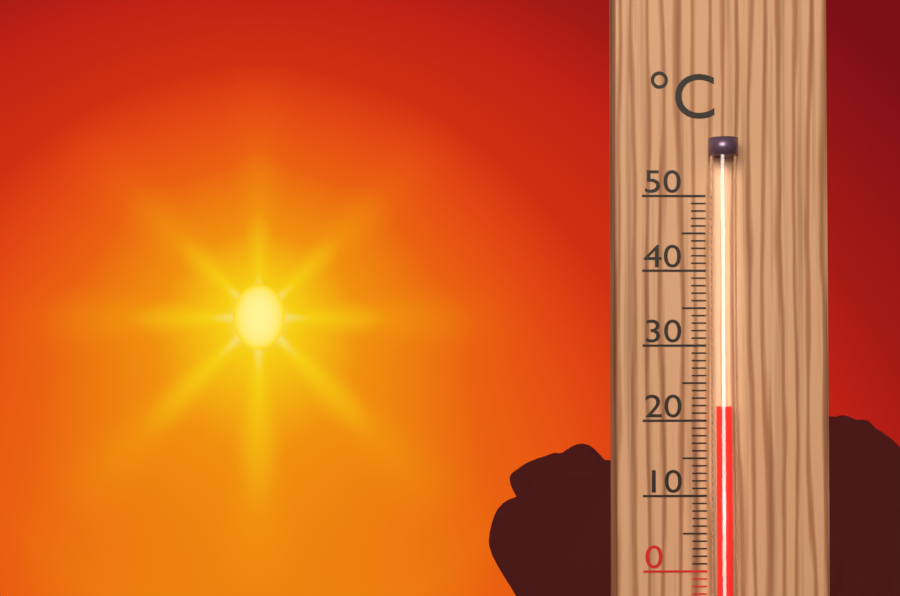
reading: 22 °C
